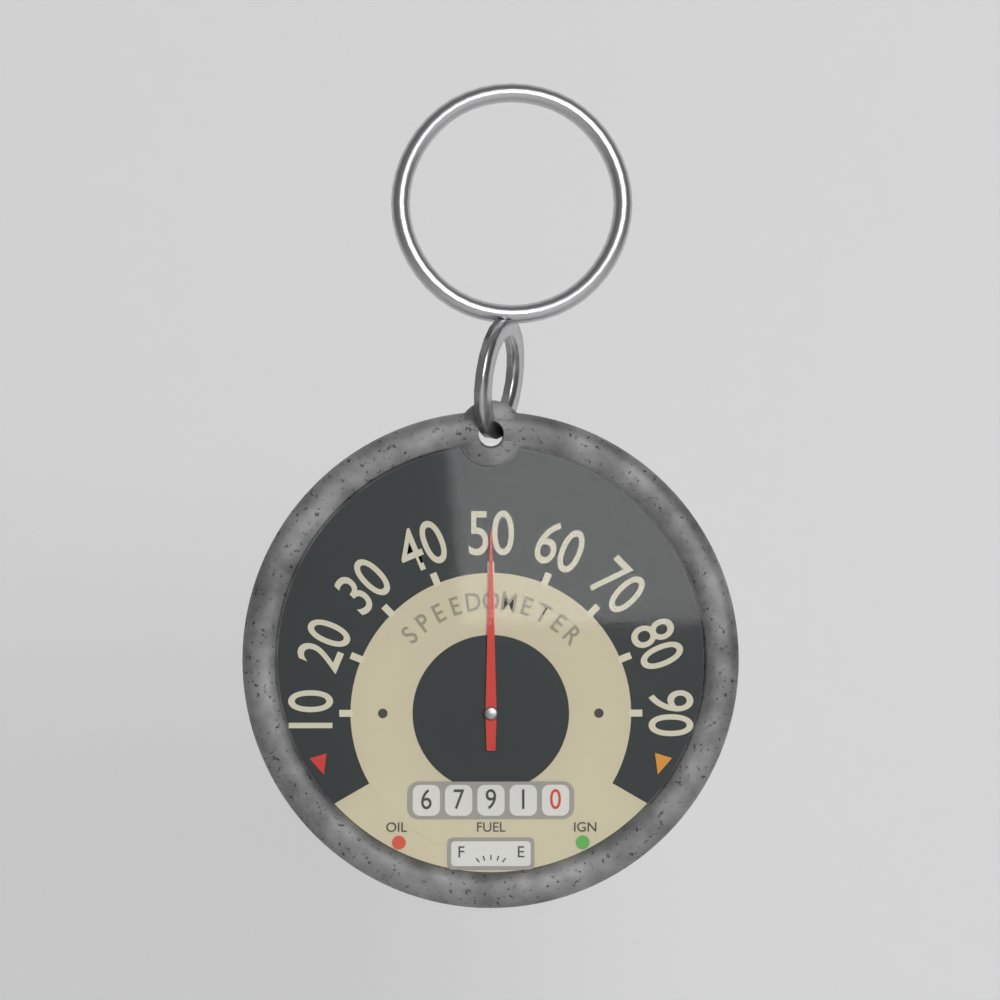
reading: 50 (no unit)
